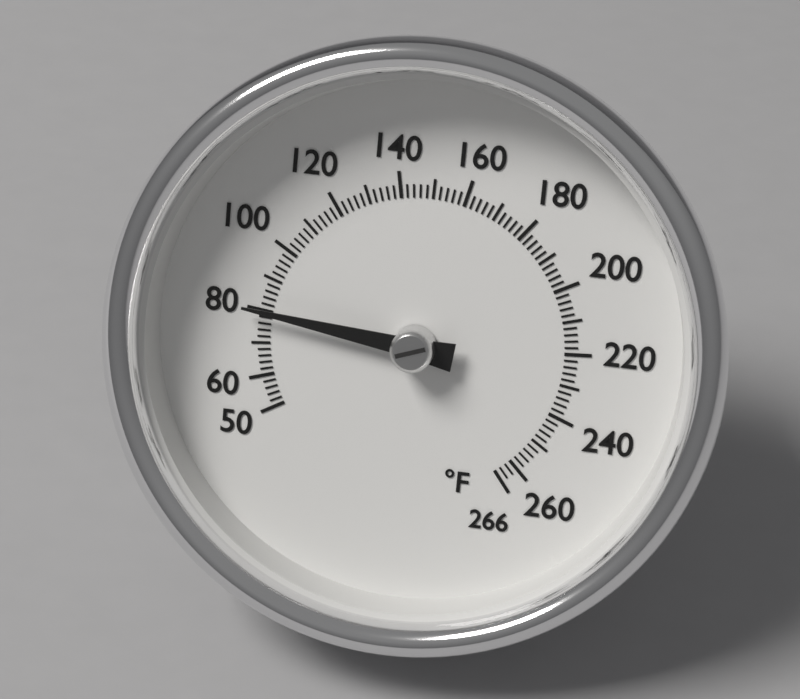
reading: 80 °F
